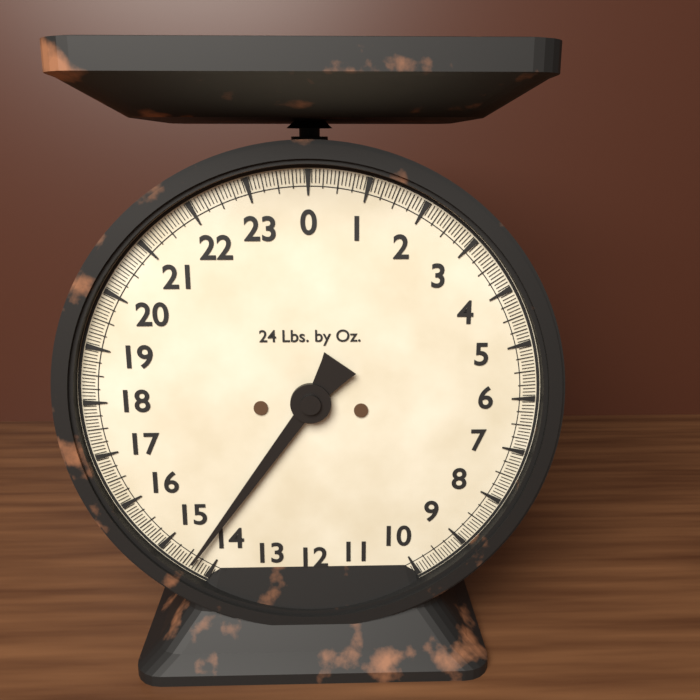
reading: 14.3750 lb
